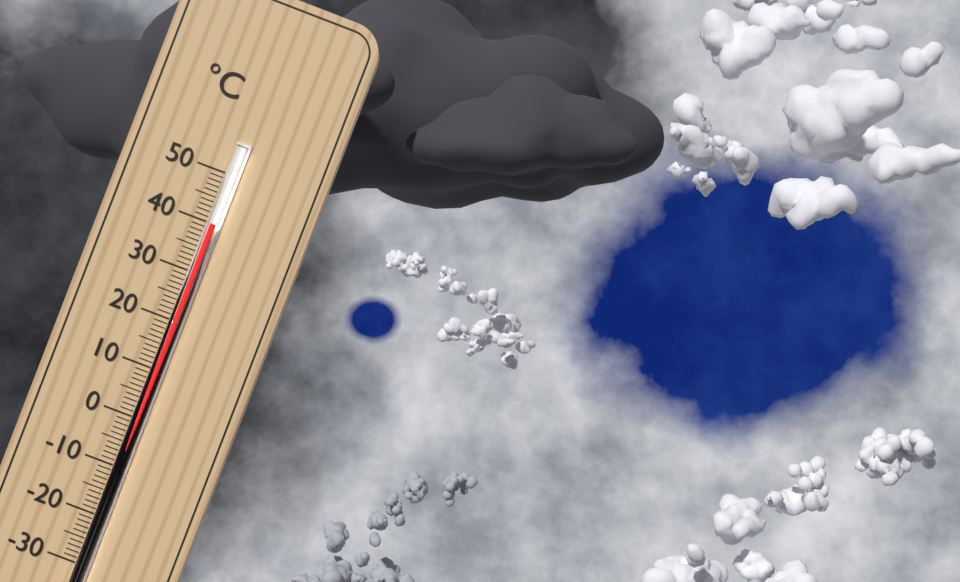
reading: 40 °C
